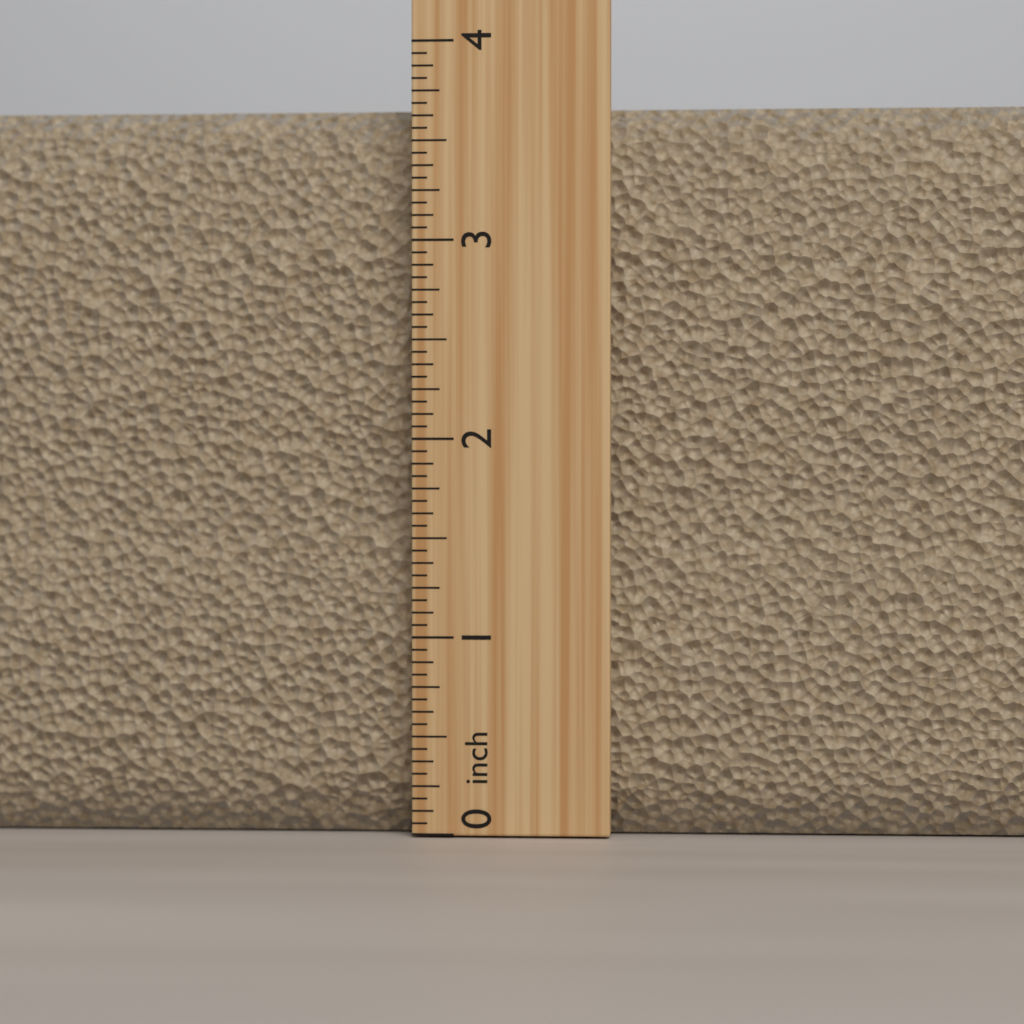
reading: 3.6875 inch
